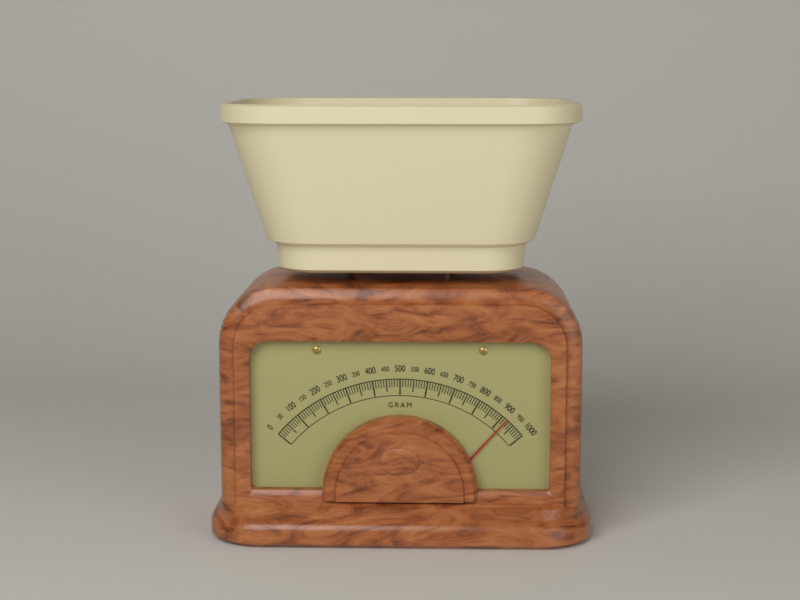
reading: 920 g
